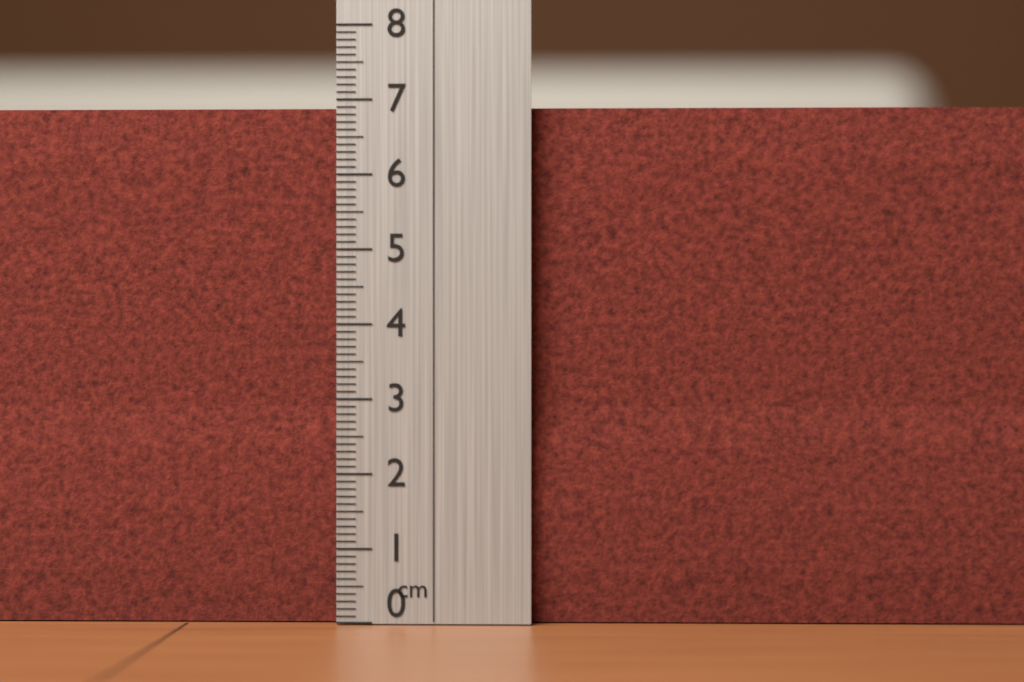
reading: 6.9 cm
